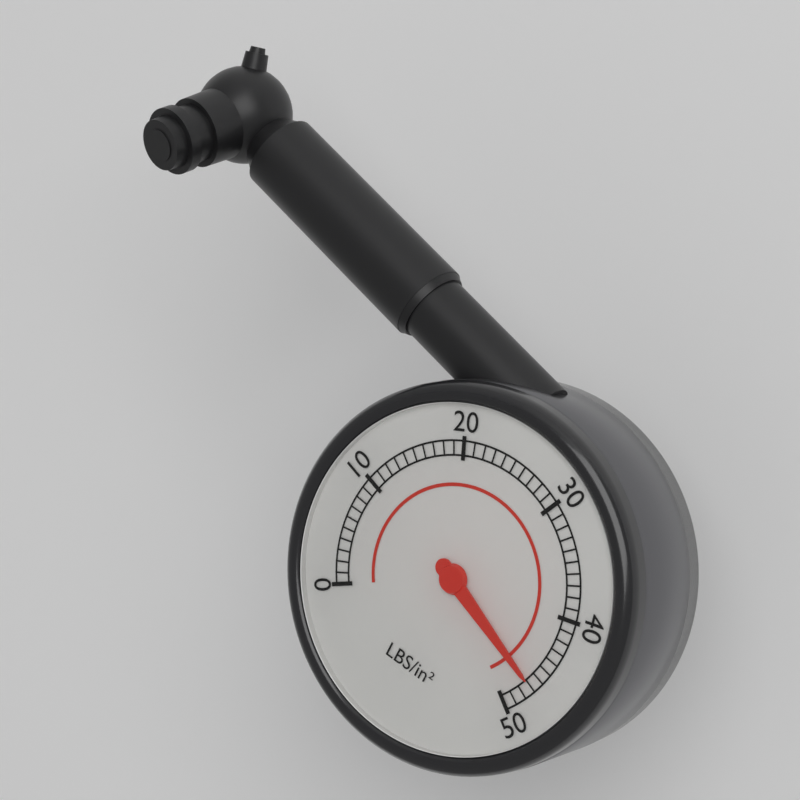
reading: 47 psi
